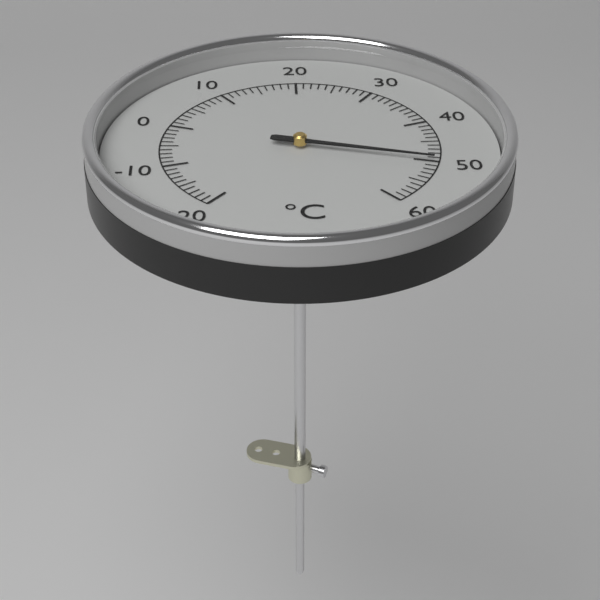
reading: 50 °C
